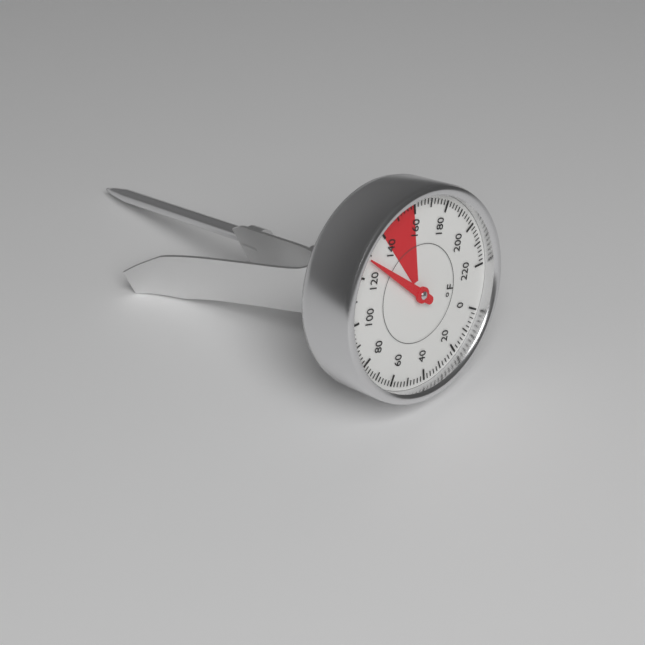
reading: 128 °F
